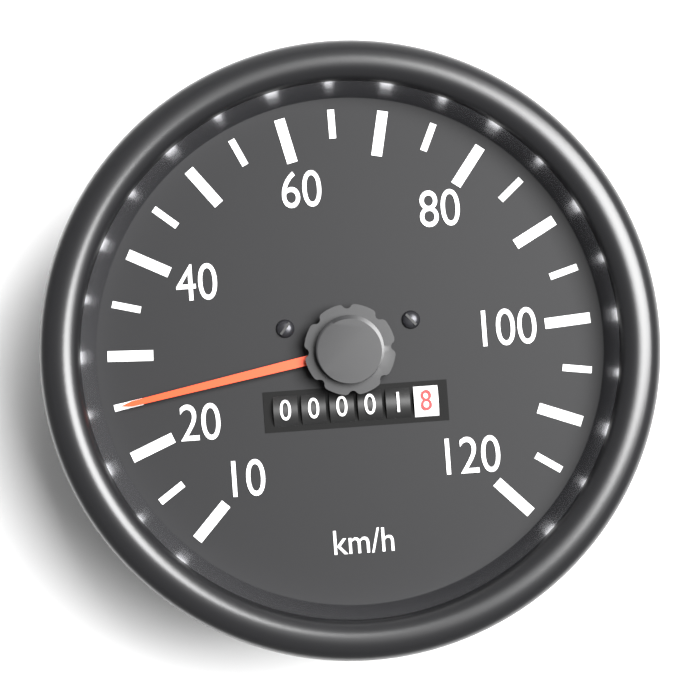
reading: 25 km/h
